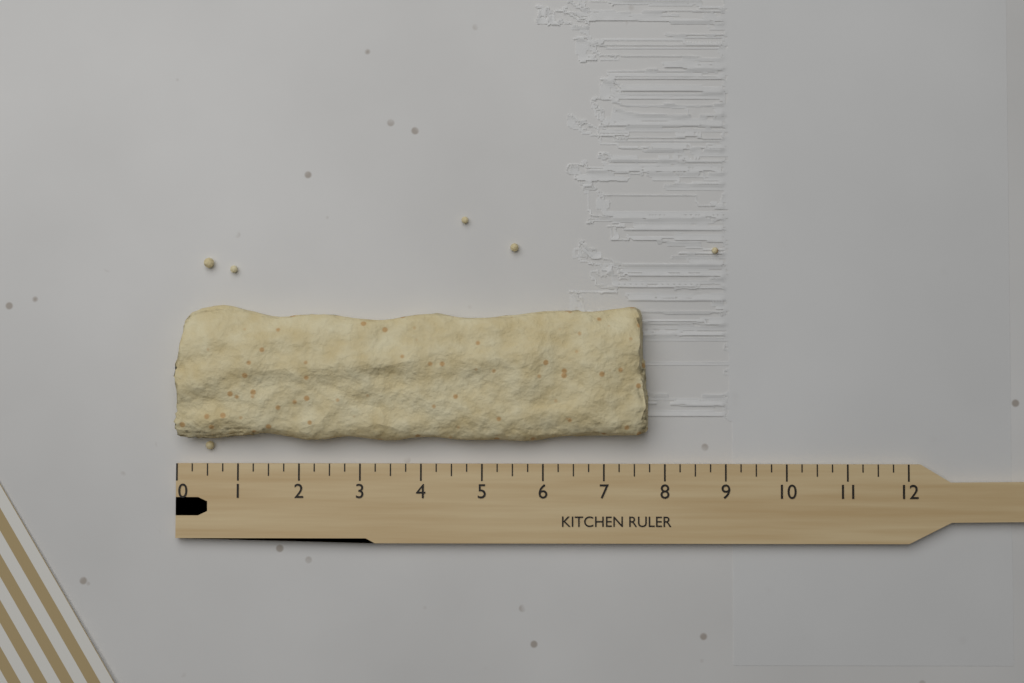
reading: 7.75 (no unit)
